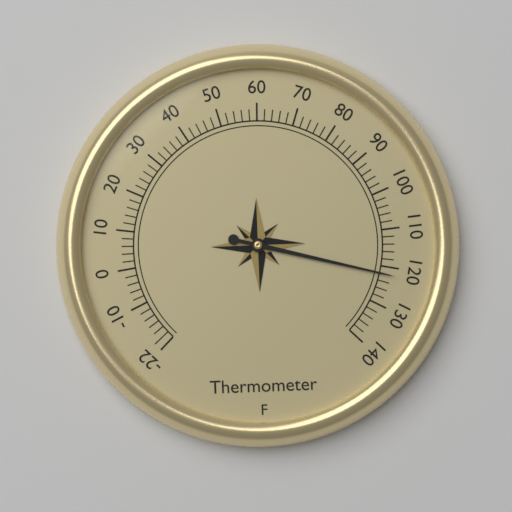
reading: 122 °F
